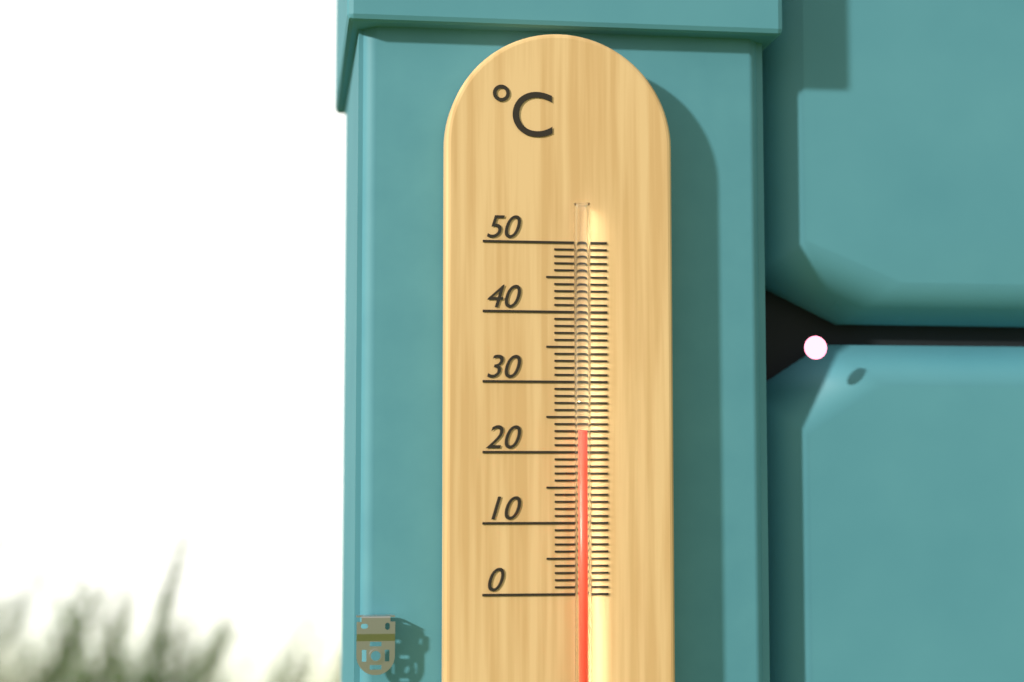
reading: 23 °C
